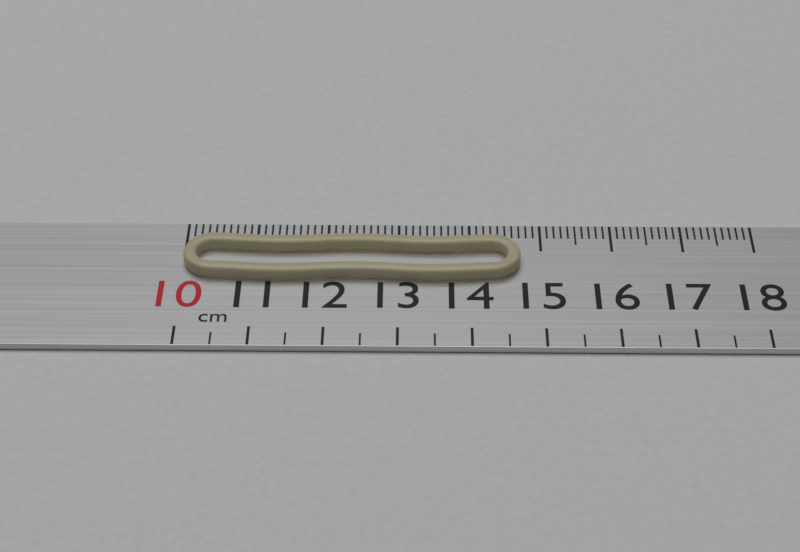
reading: 14.7 cm
